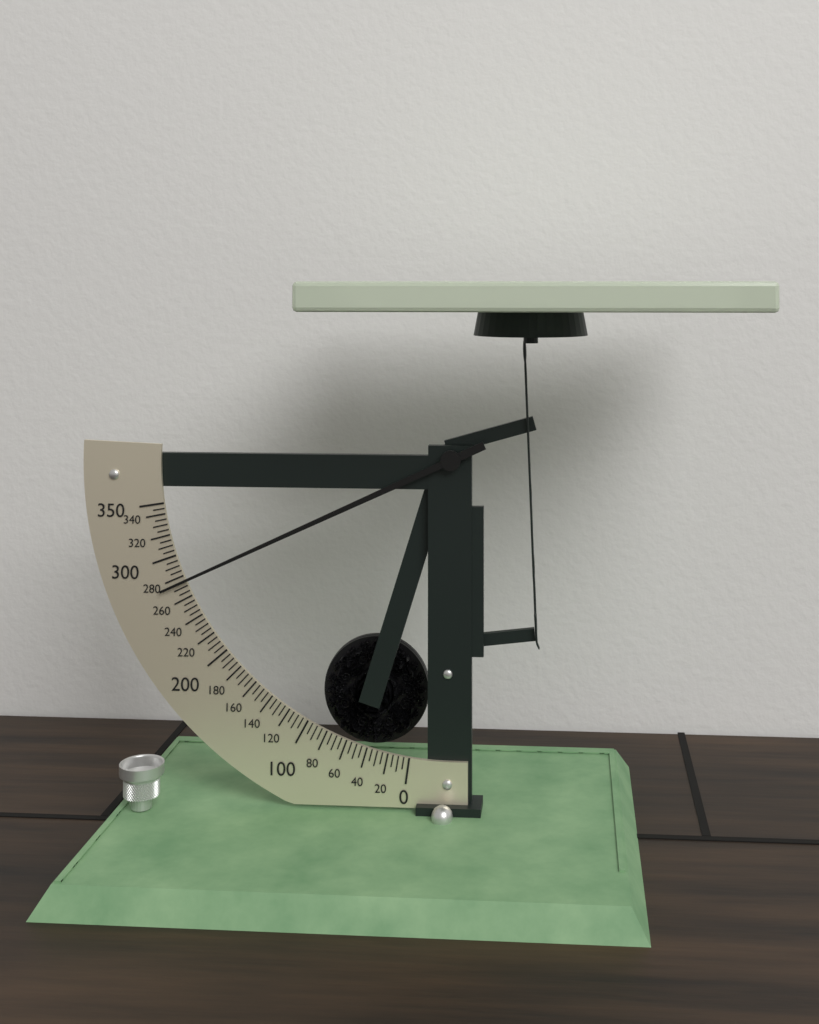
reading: 275 (no unit)
